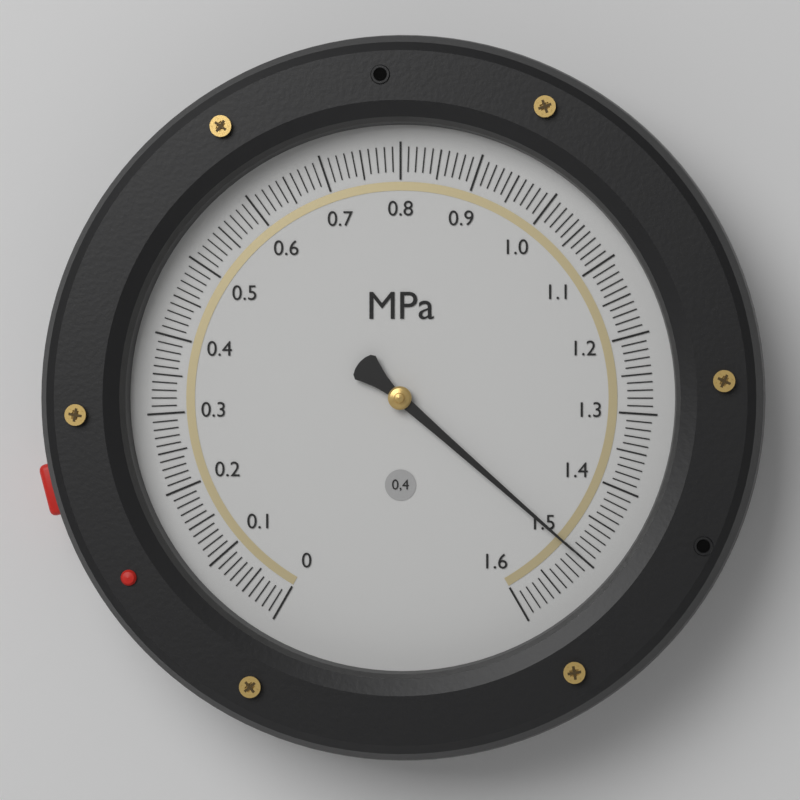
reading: 1.50 MPa
